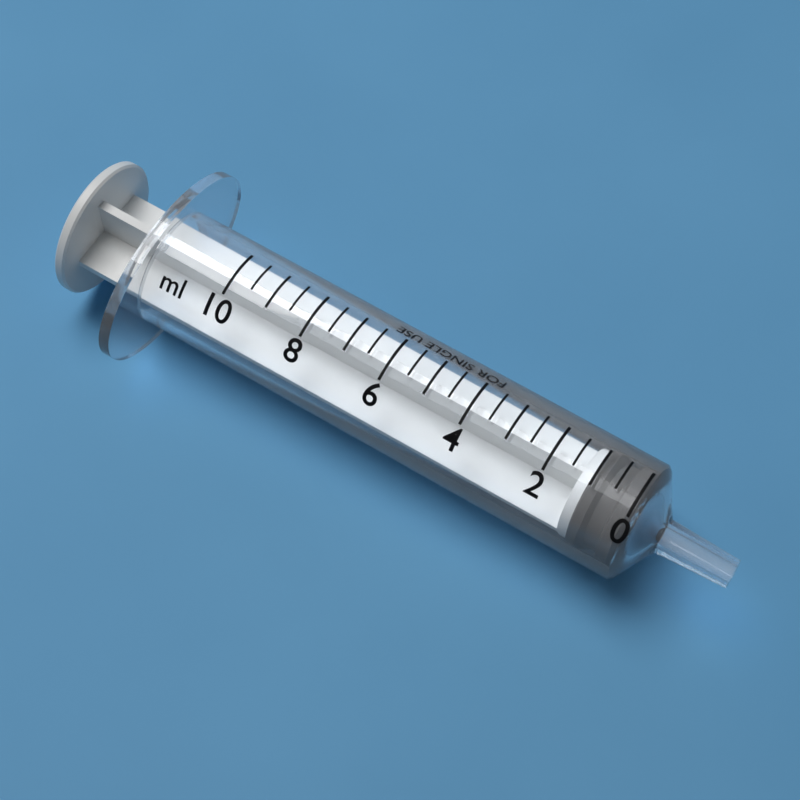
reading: 0.0 ml
